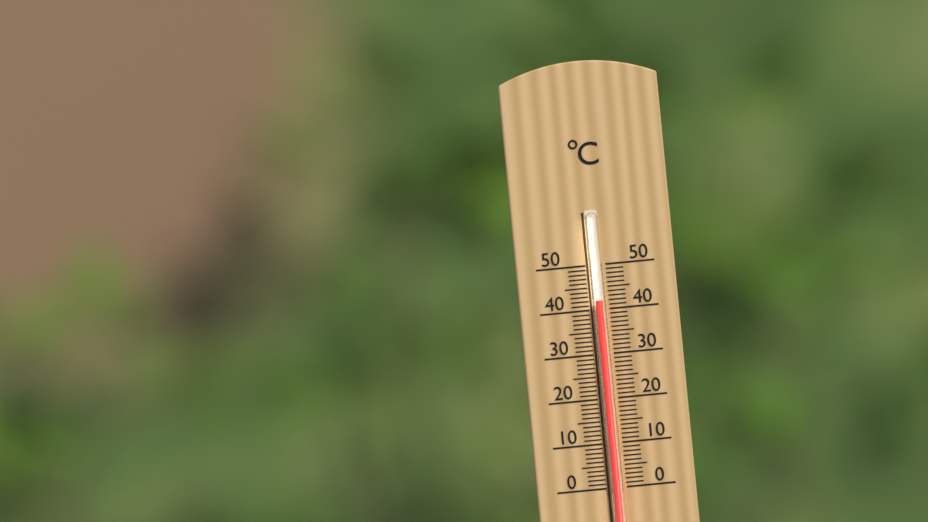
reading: 42 °C
